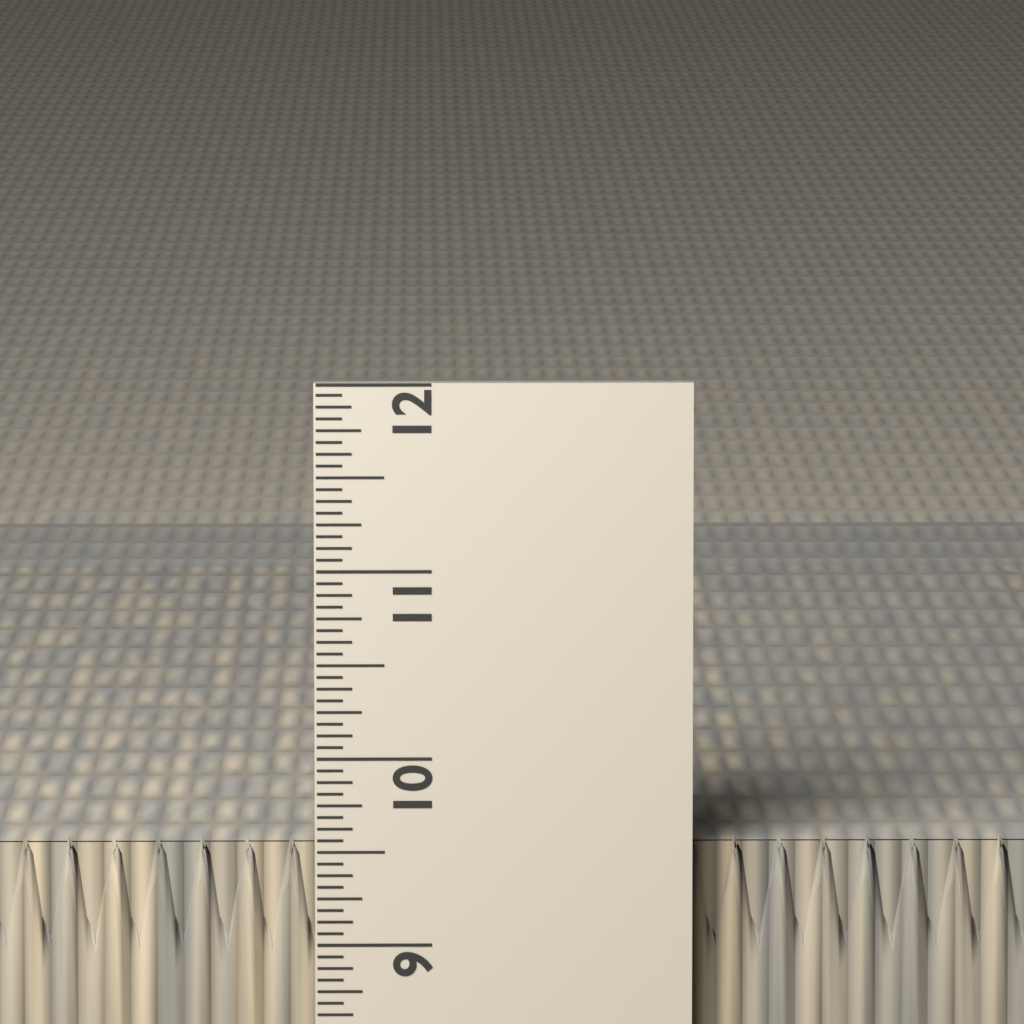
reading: 9.5625 in
